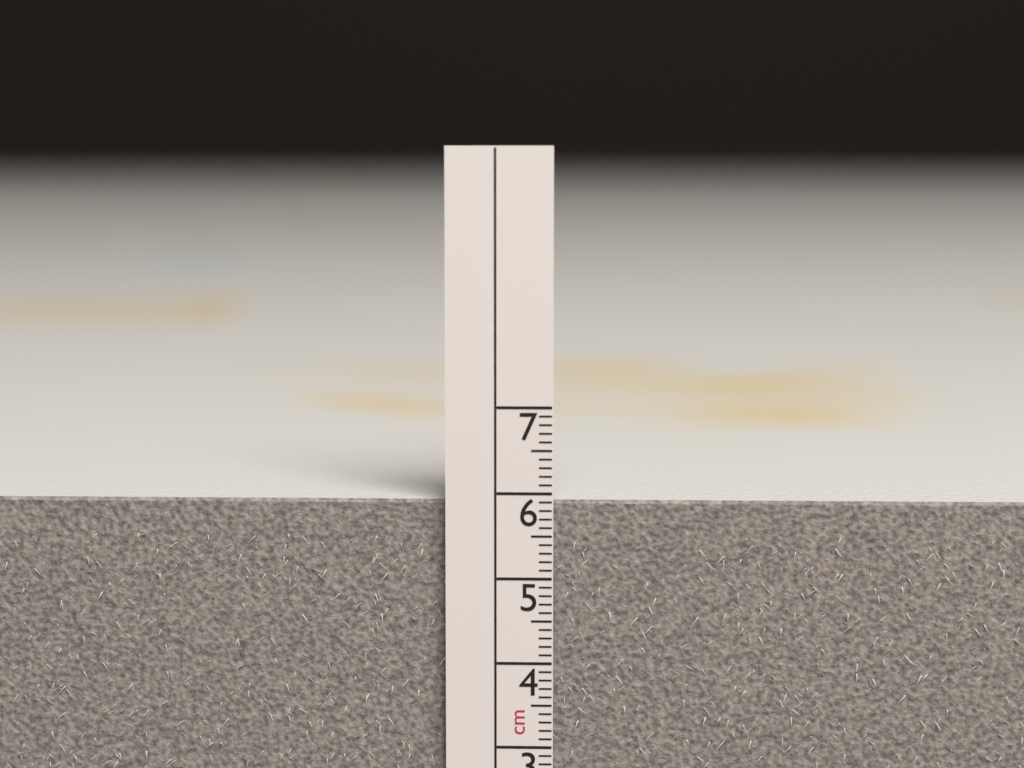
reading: 5.9 cm
